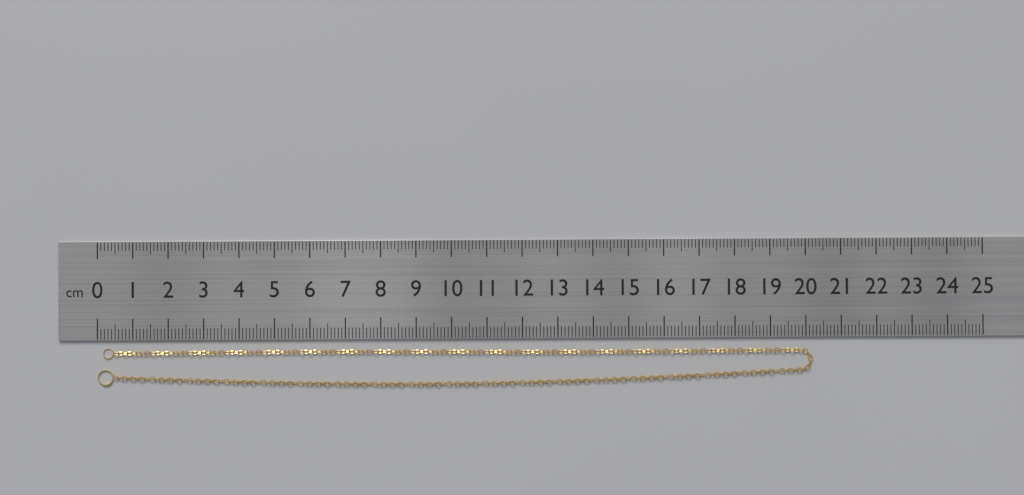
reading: 20.2 cm
